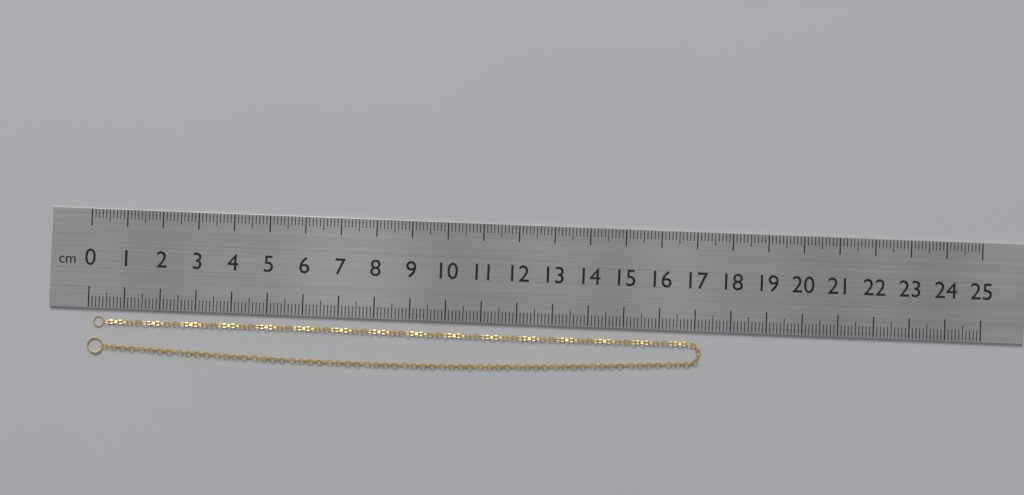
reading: 17.2 cm
